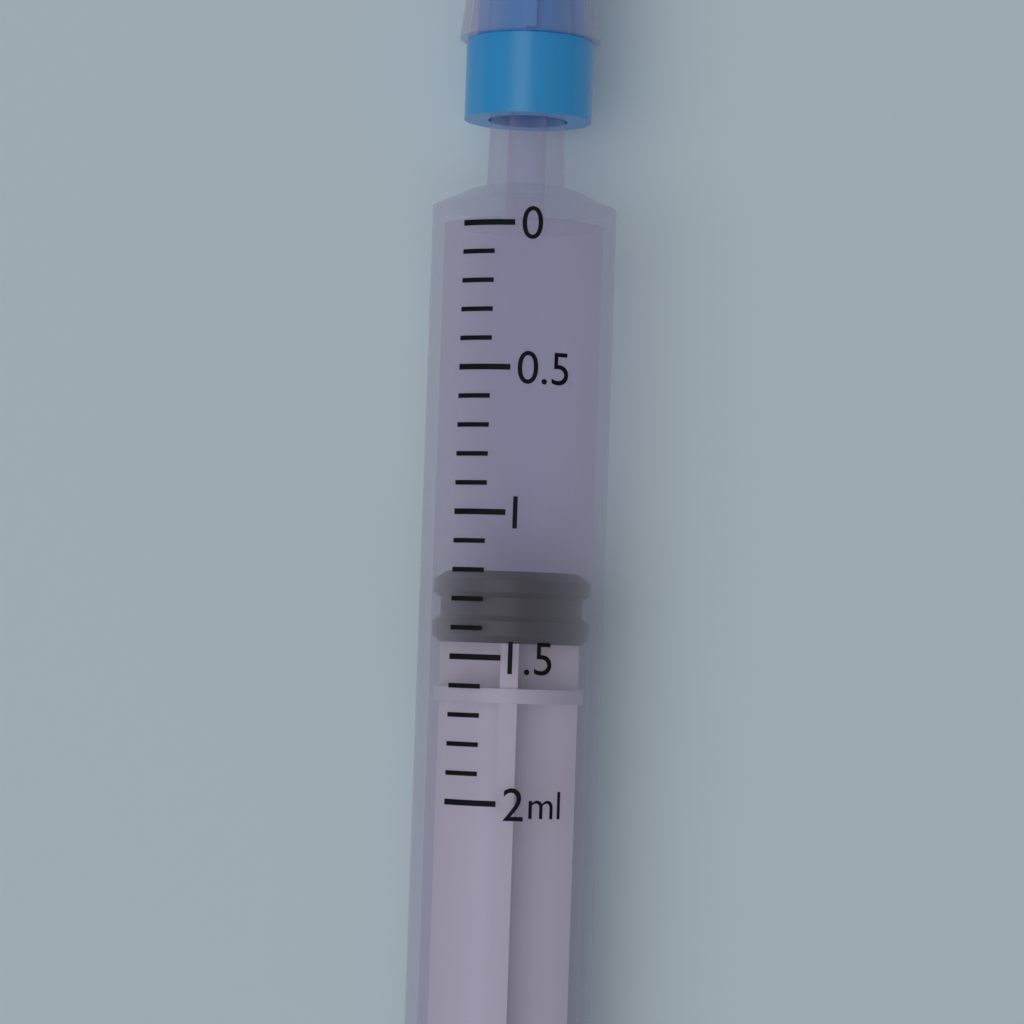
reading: 1.2 ml
